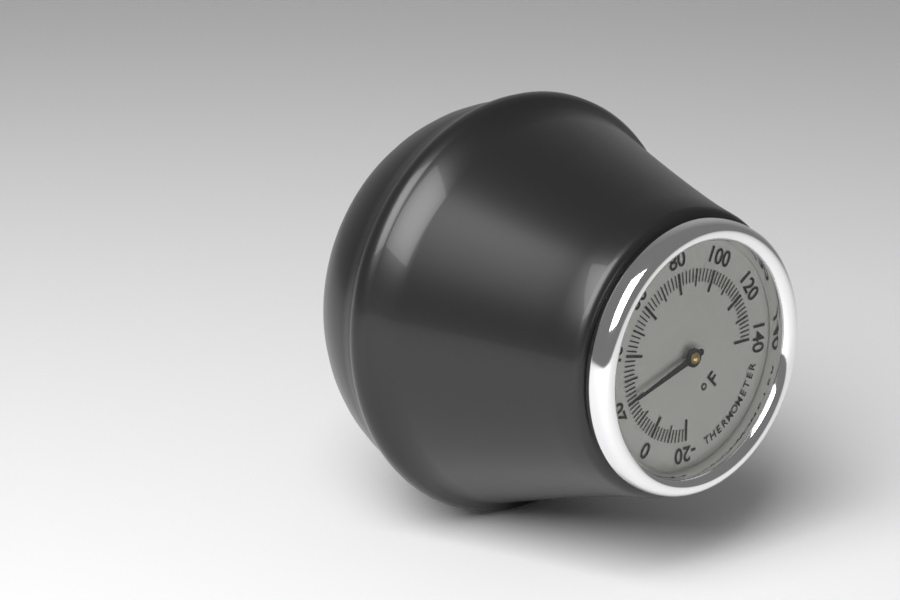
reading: 22 °F
